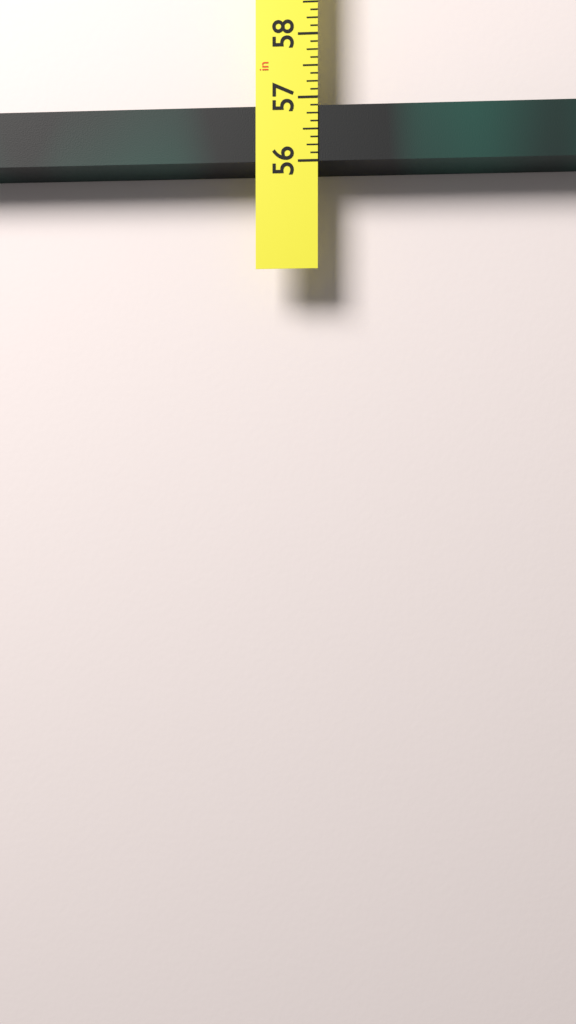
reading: 56.875 in
